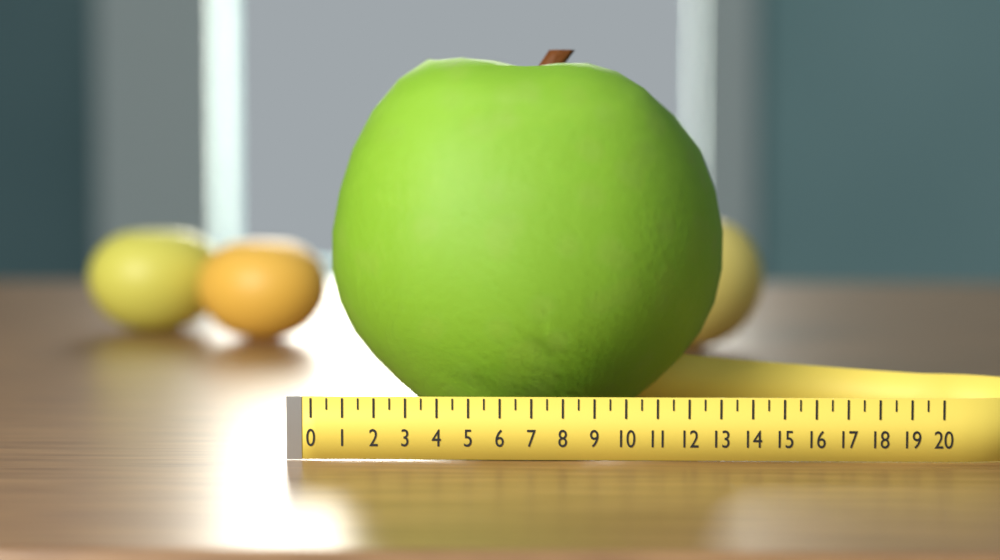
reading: 13.5 (no unit)
